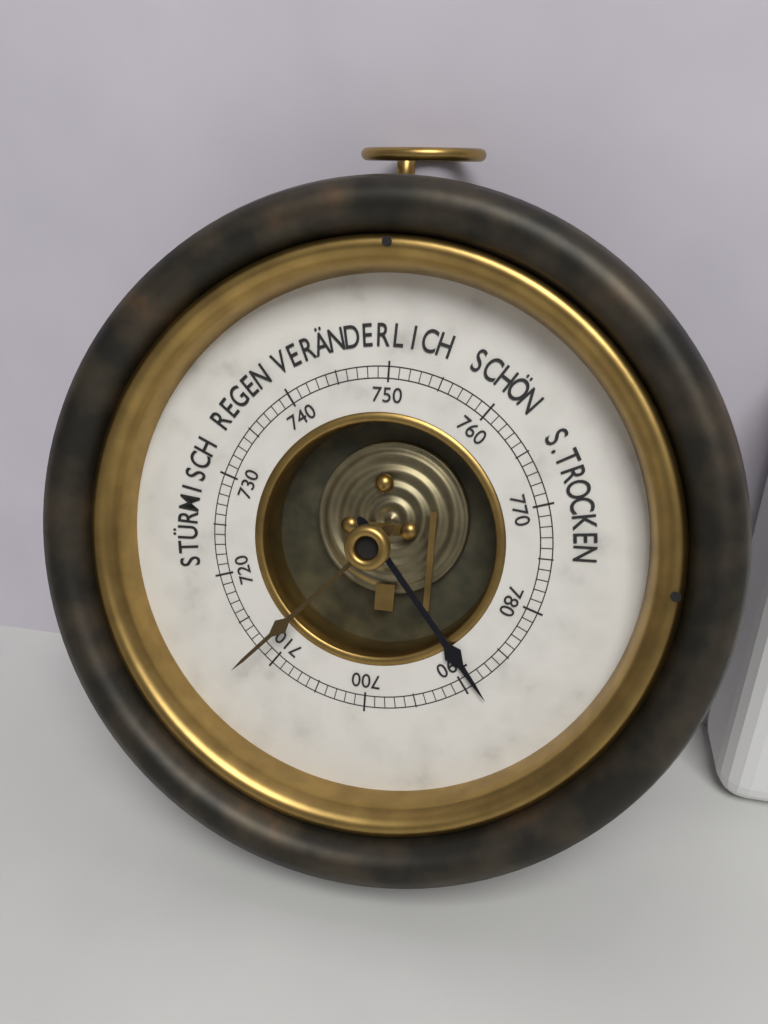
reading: 789 mmHg
